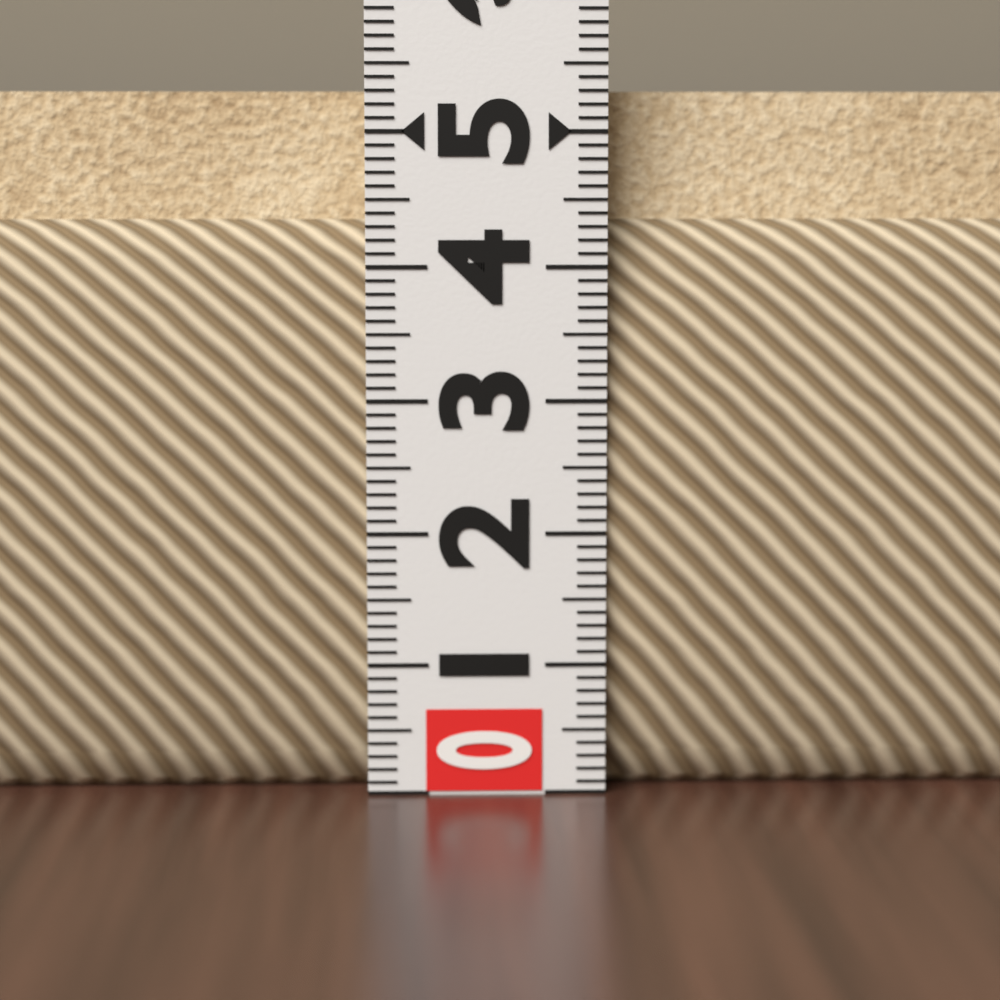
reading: 5.3 (no unit)
